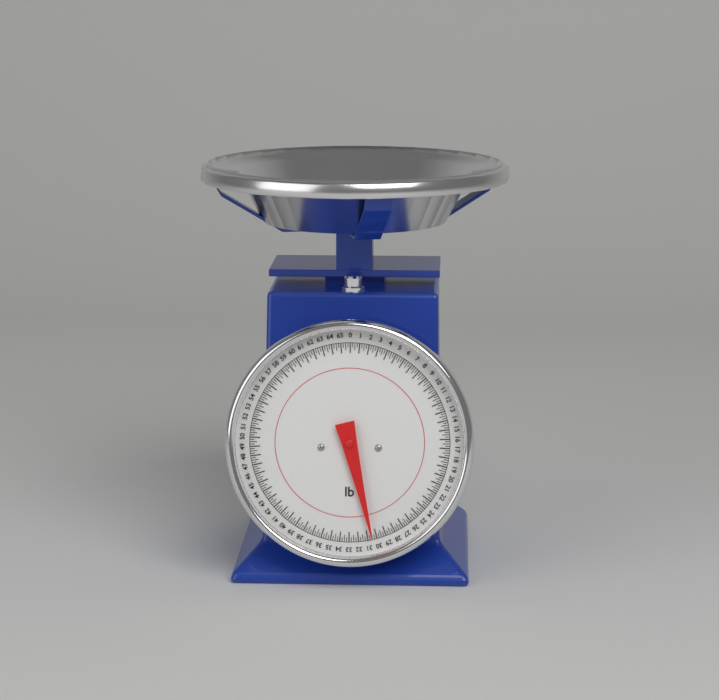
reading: 30.50 lb
